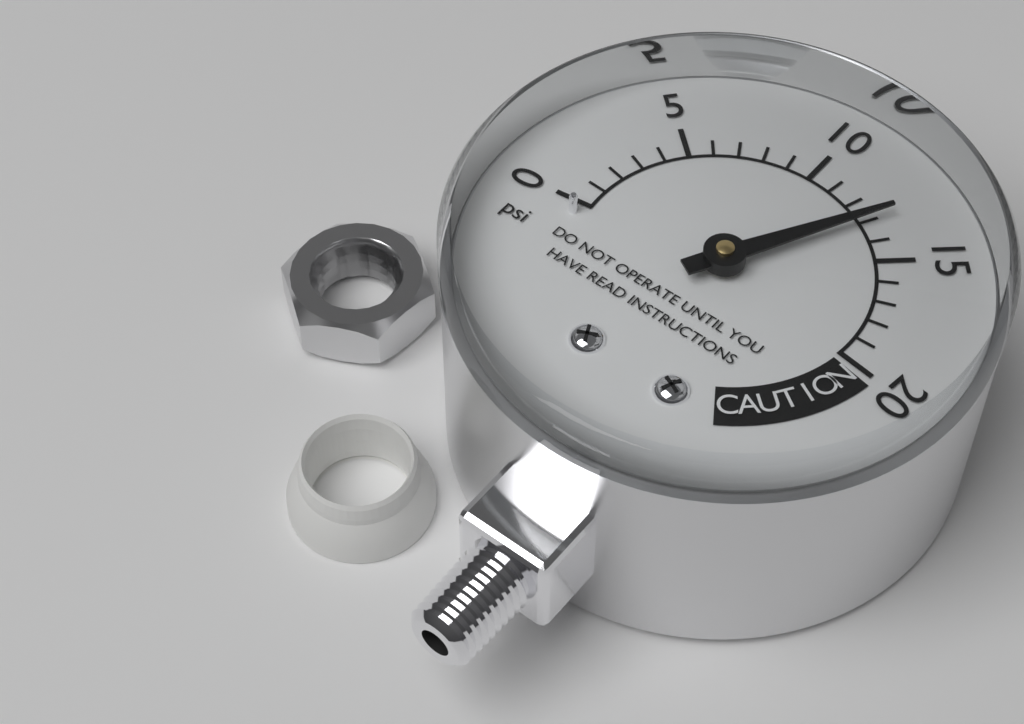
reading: 13 psi
